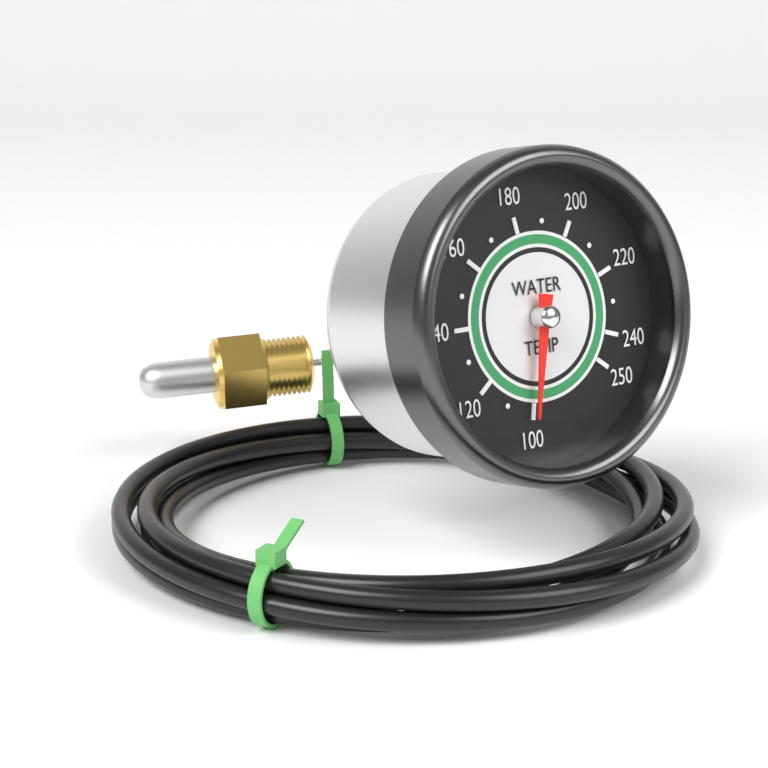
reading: 100 (no unit)
